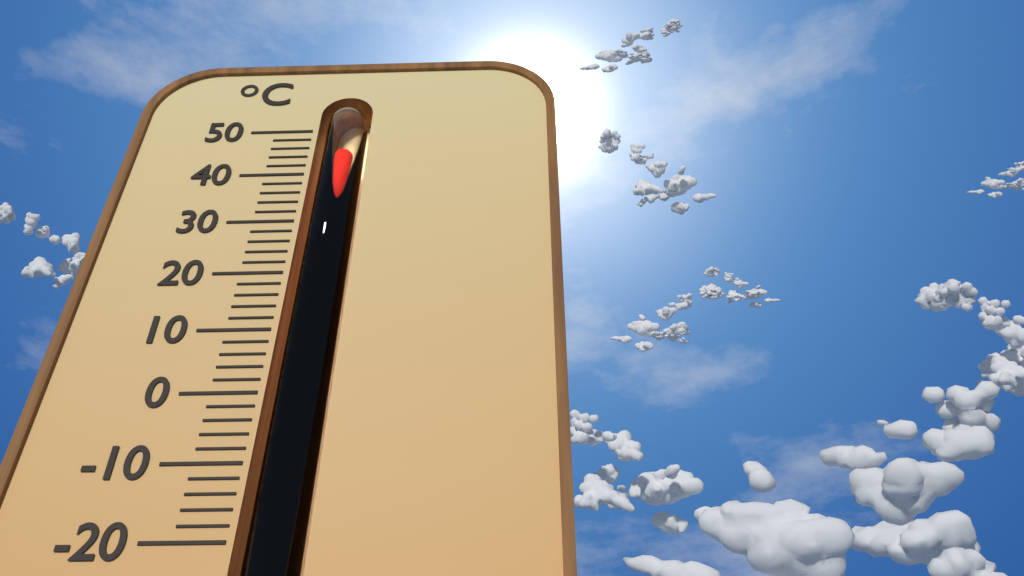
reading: 46 °C
